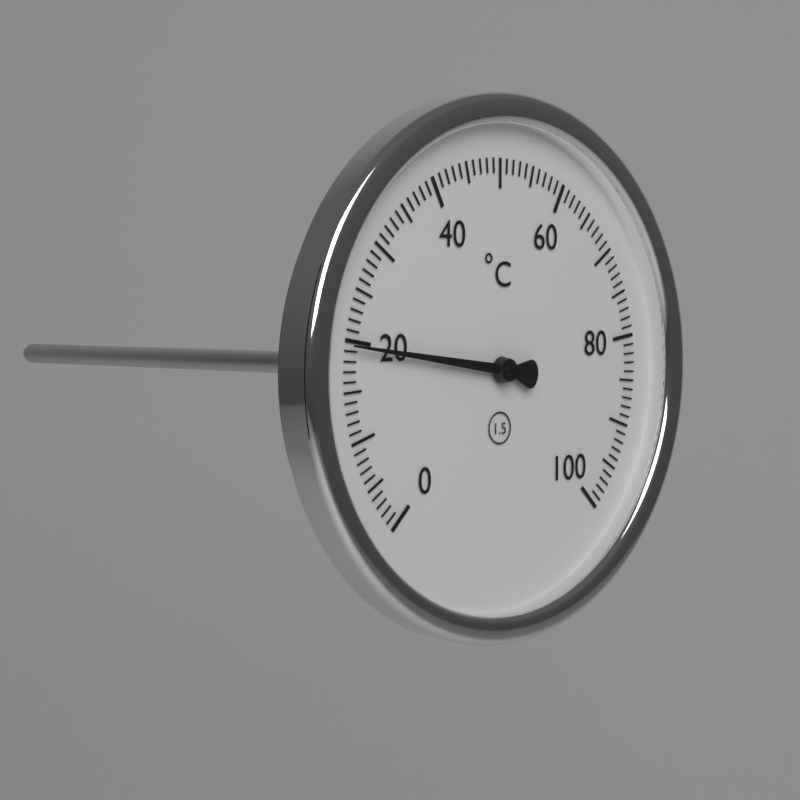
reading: 19.5 °C
